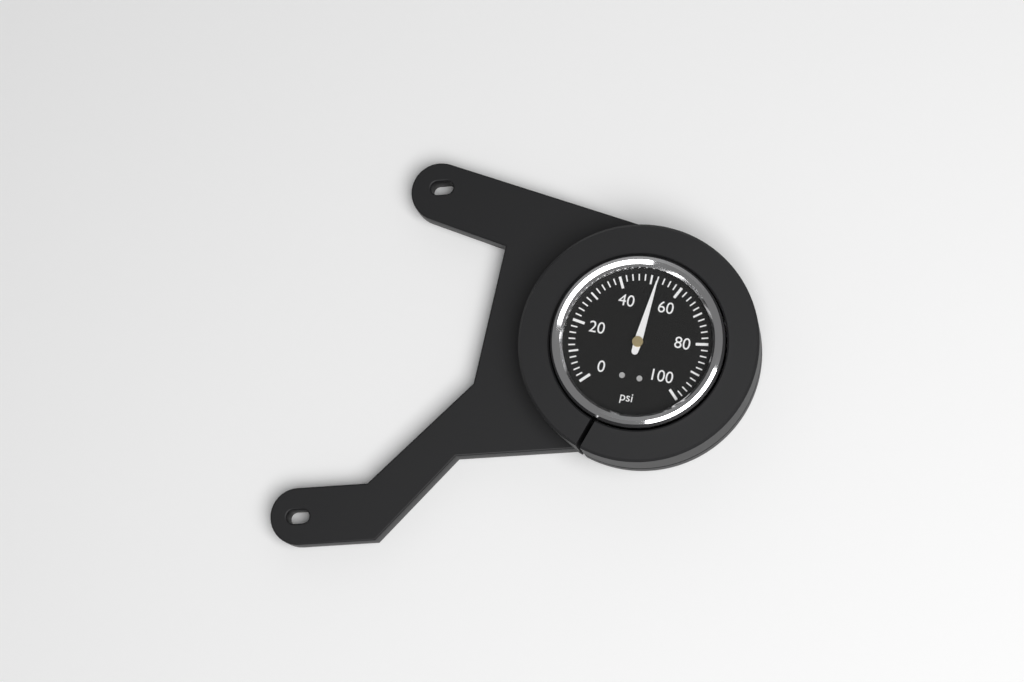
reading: 52 psi
